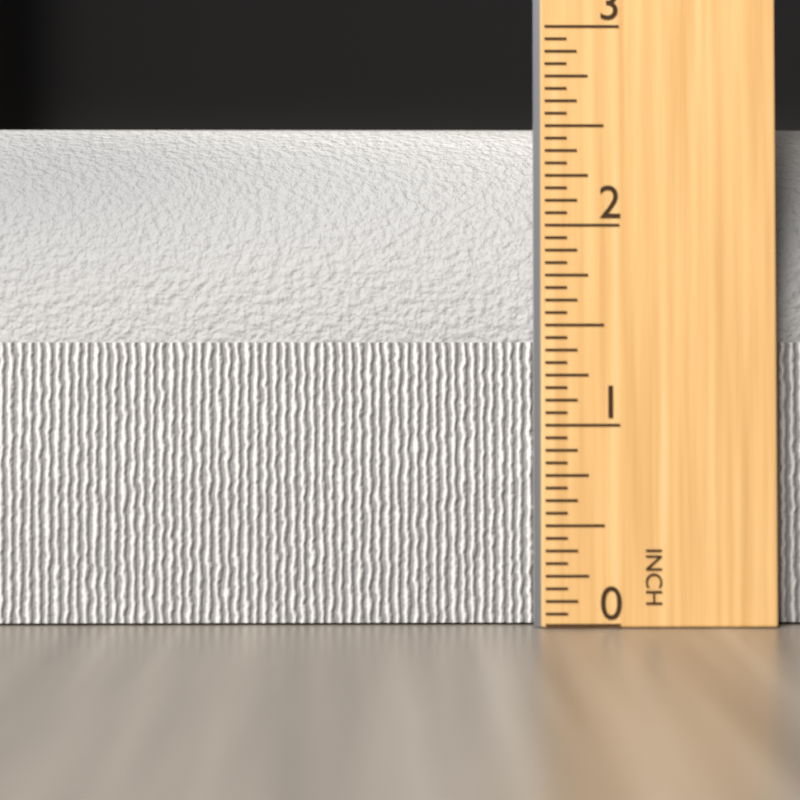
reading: 2.5625 in
